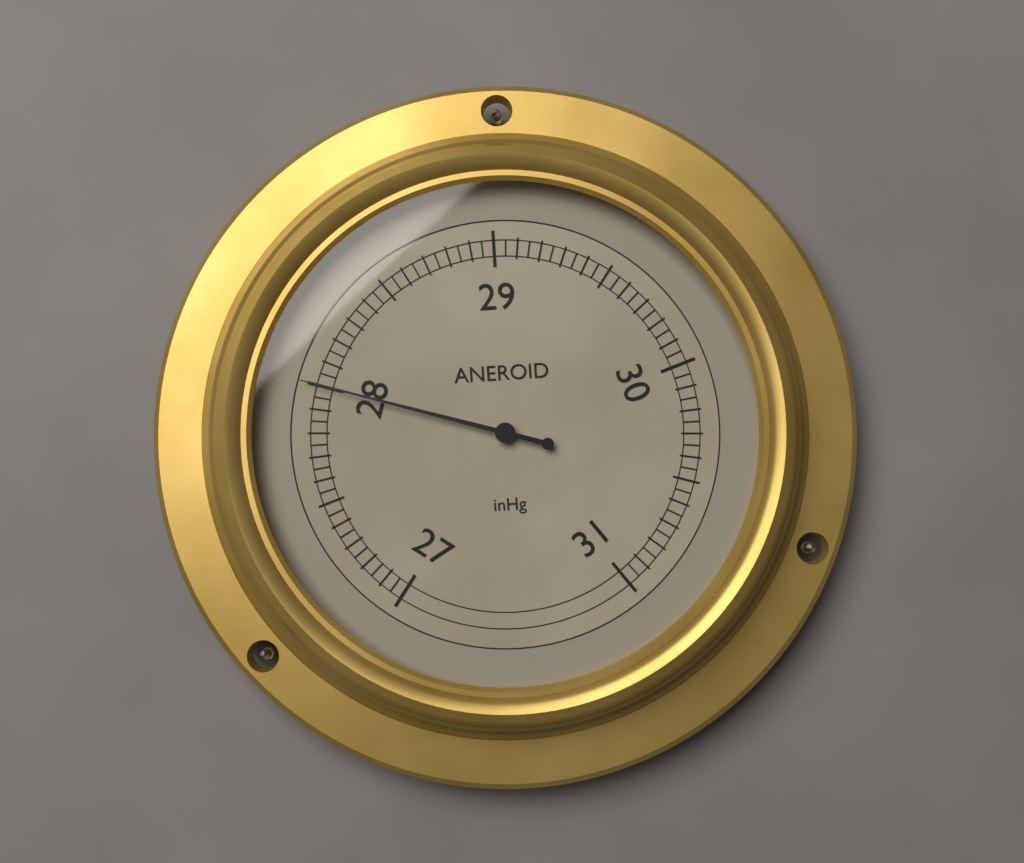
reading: 28.00 inHg
